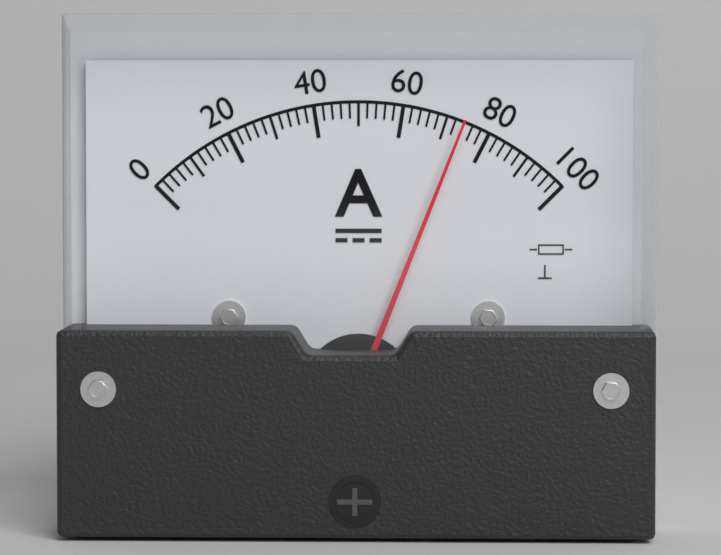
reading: 74 A
